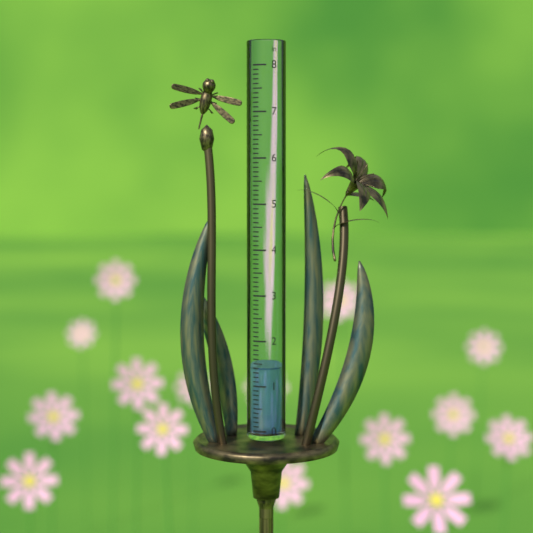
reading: 1.4 in
